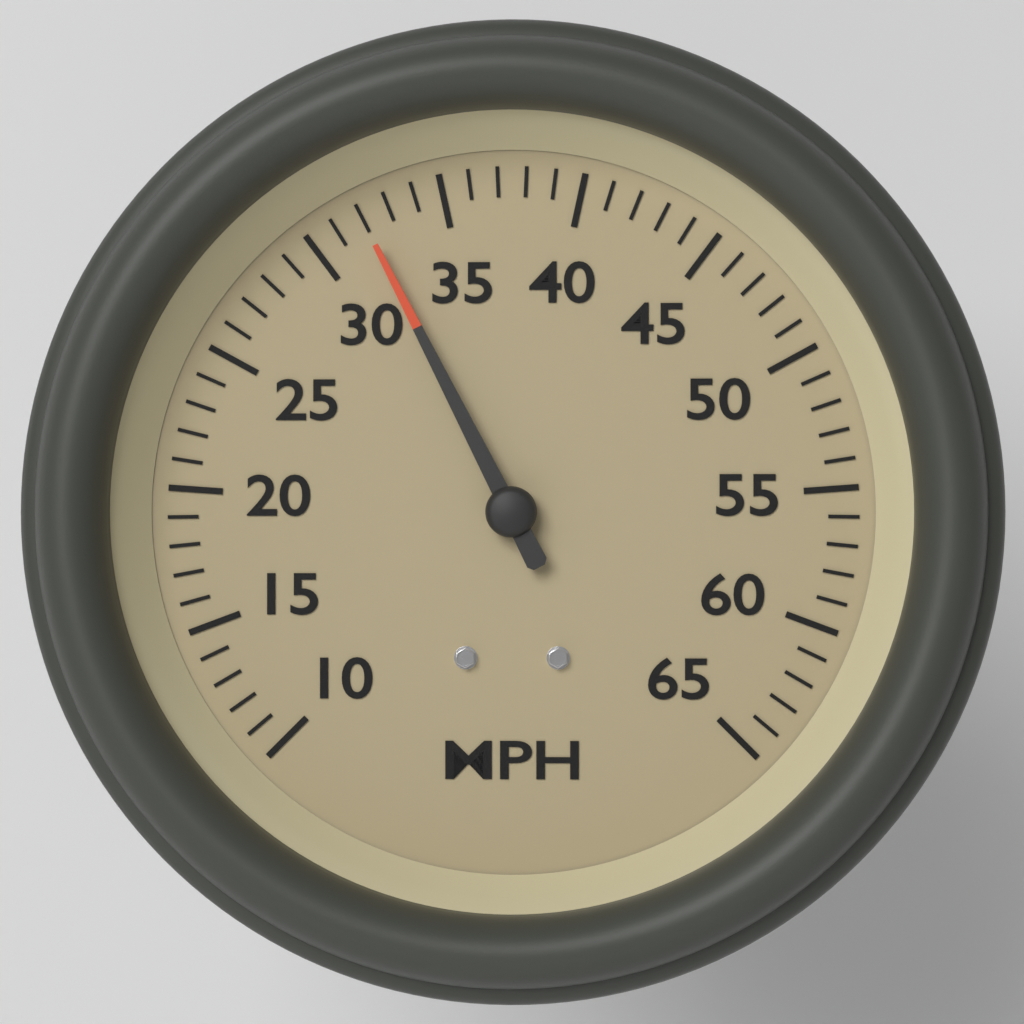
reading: 32 MPH
